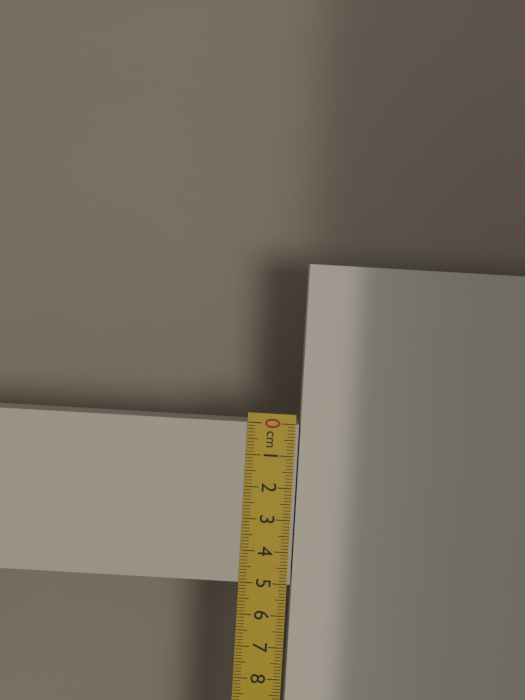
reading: 5.0 cm
